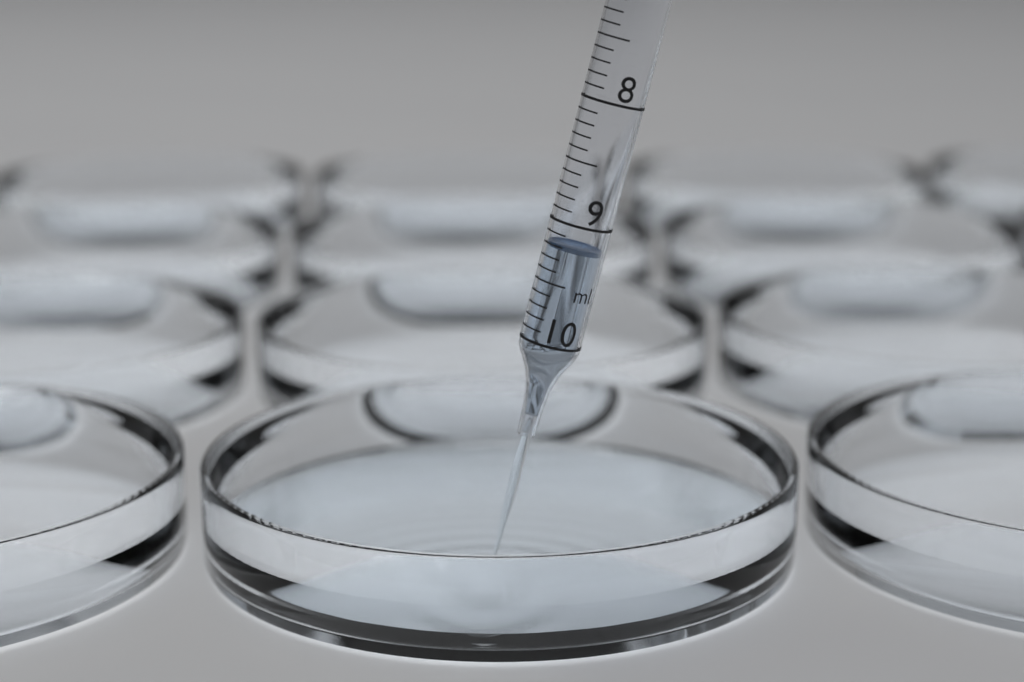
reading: 9.2 ml
